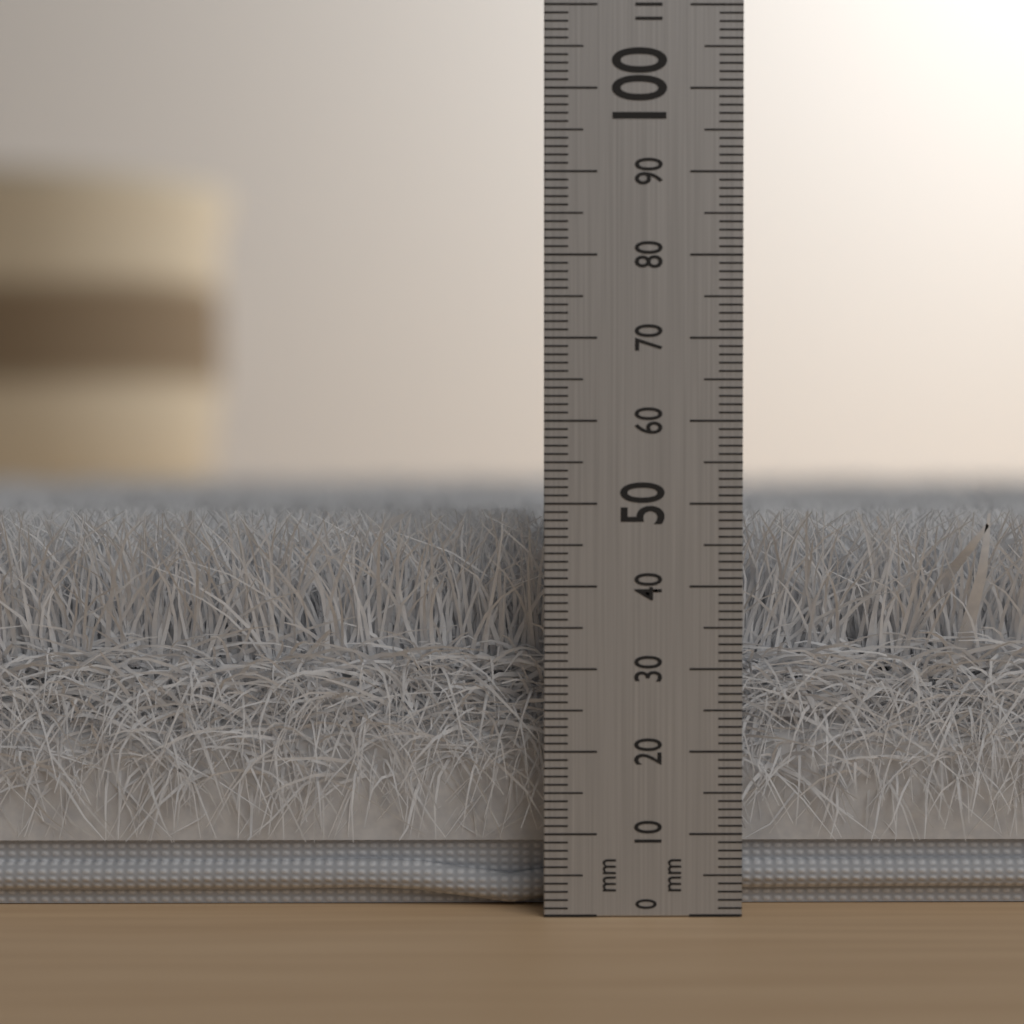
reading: 49 mm
